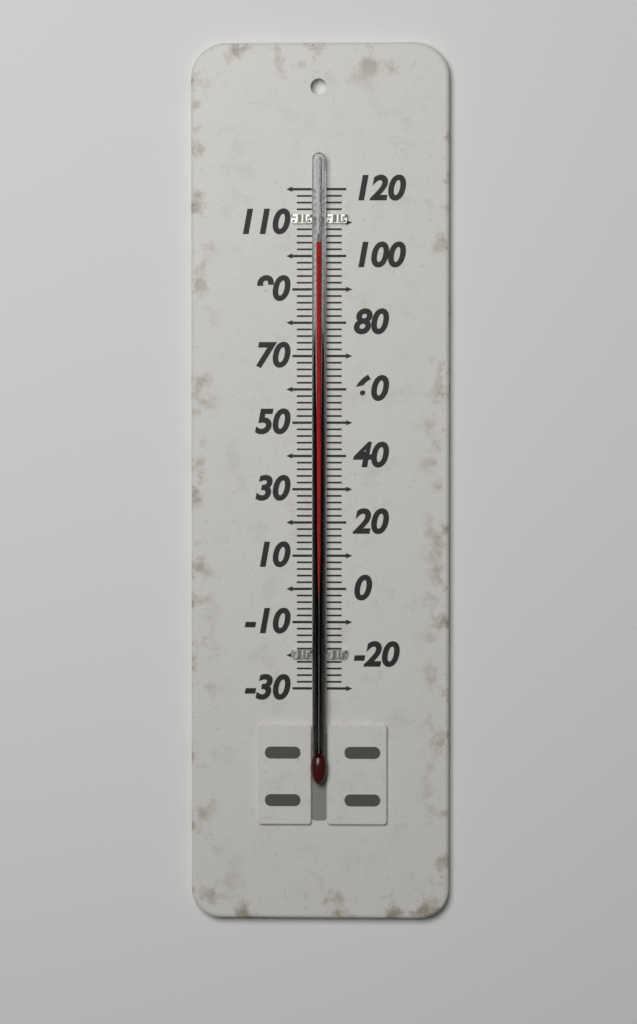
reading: 104 (no unit)
